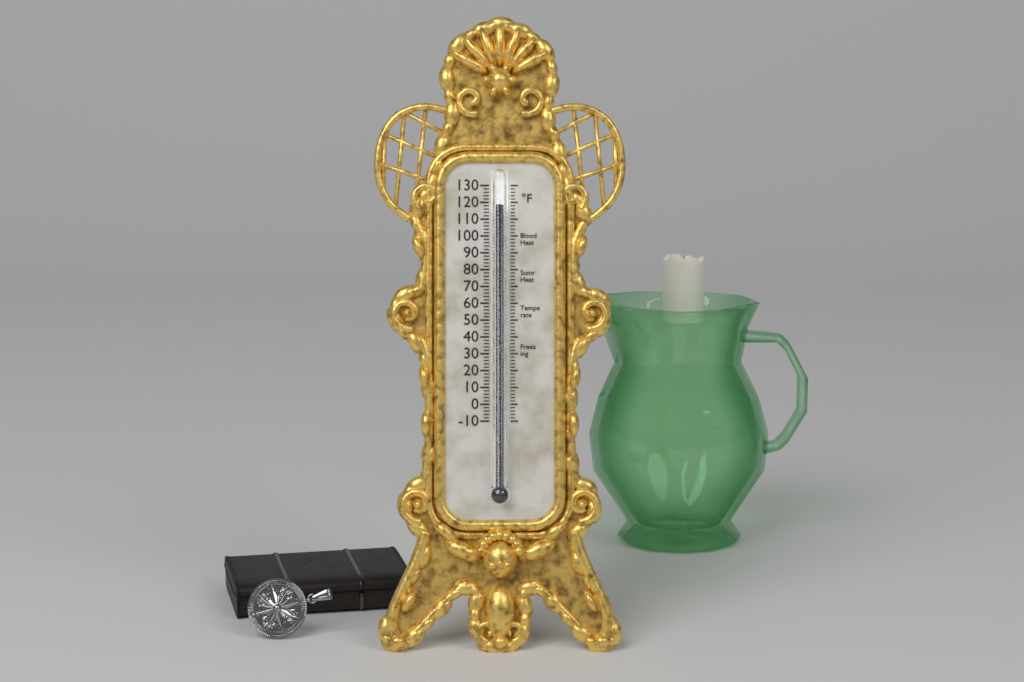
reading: 118 °F
